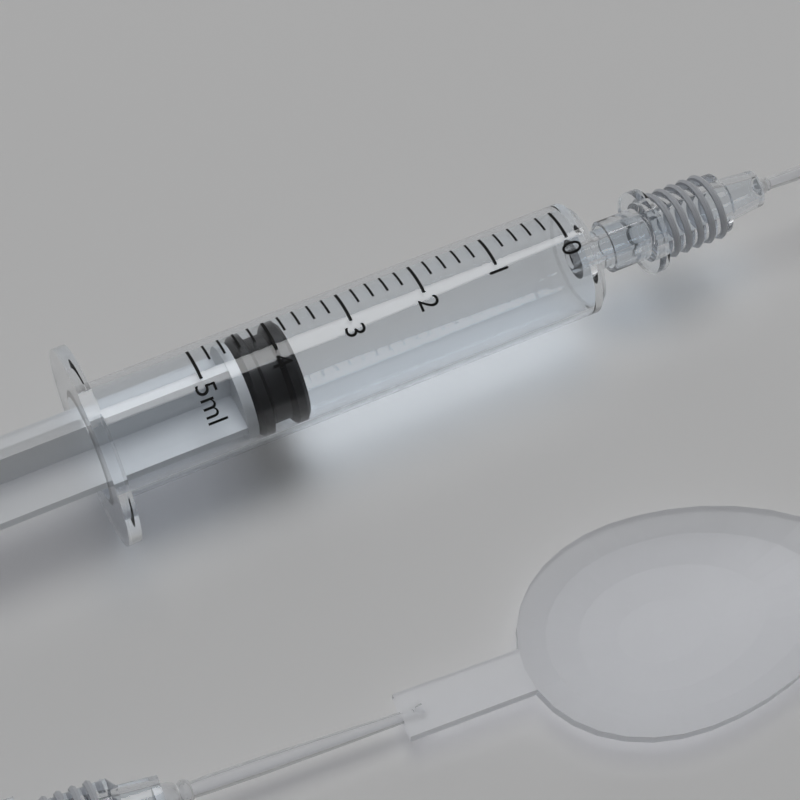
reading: 3.8 ml
